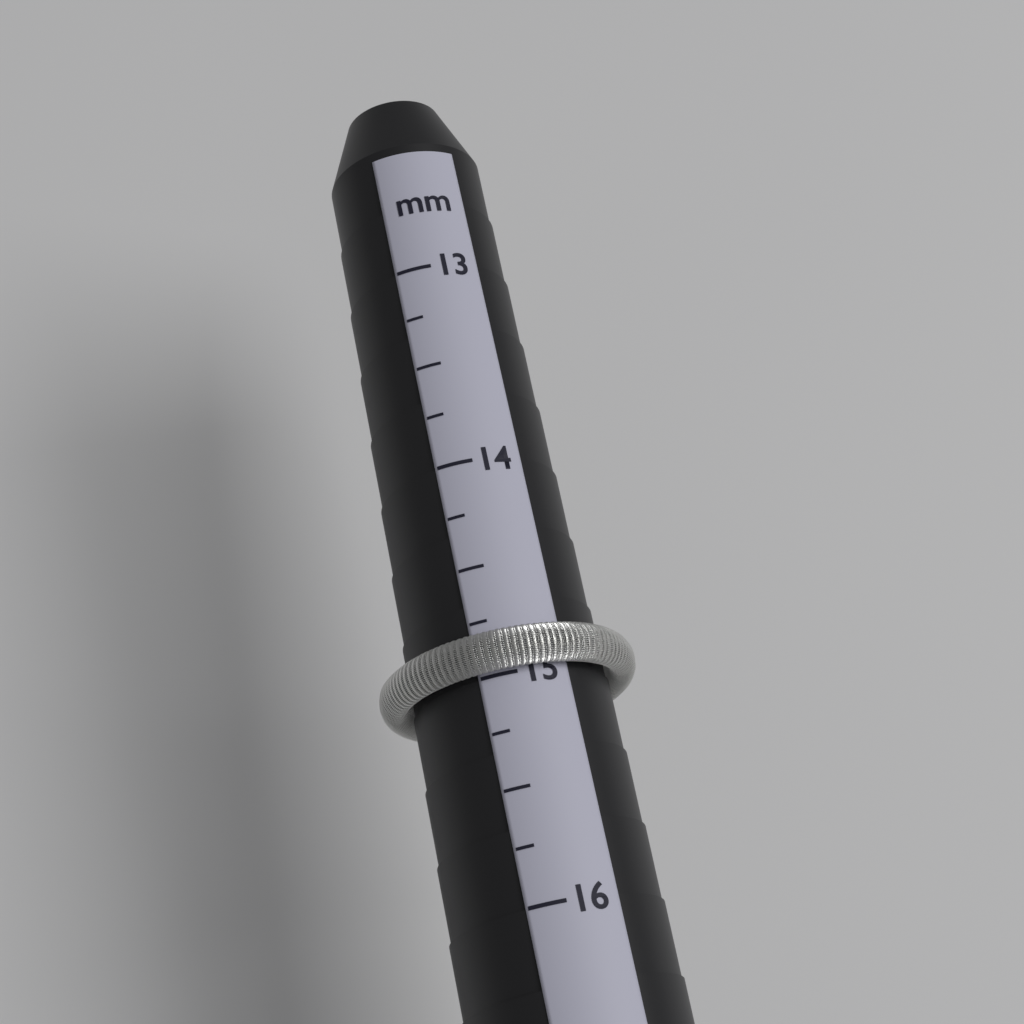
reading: 15.00 mm
